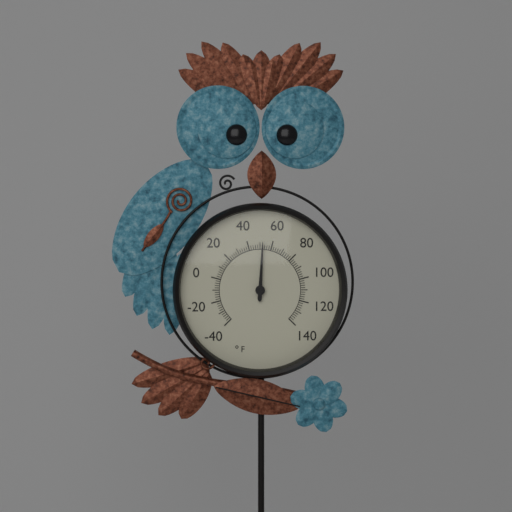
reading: 52 °F
